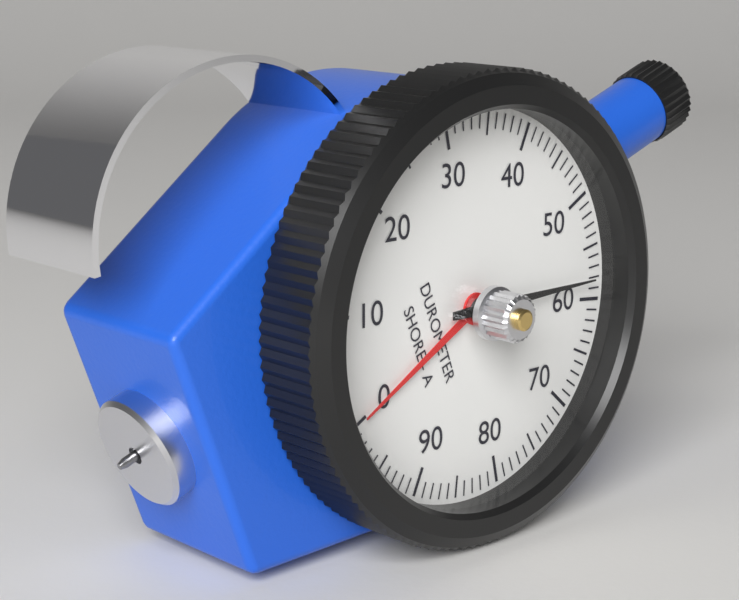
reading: 58 Shore A
